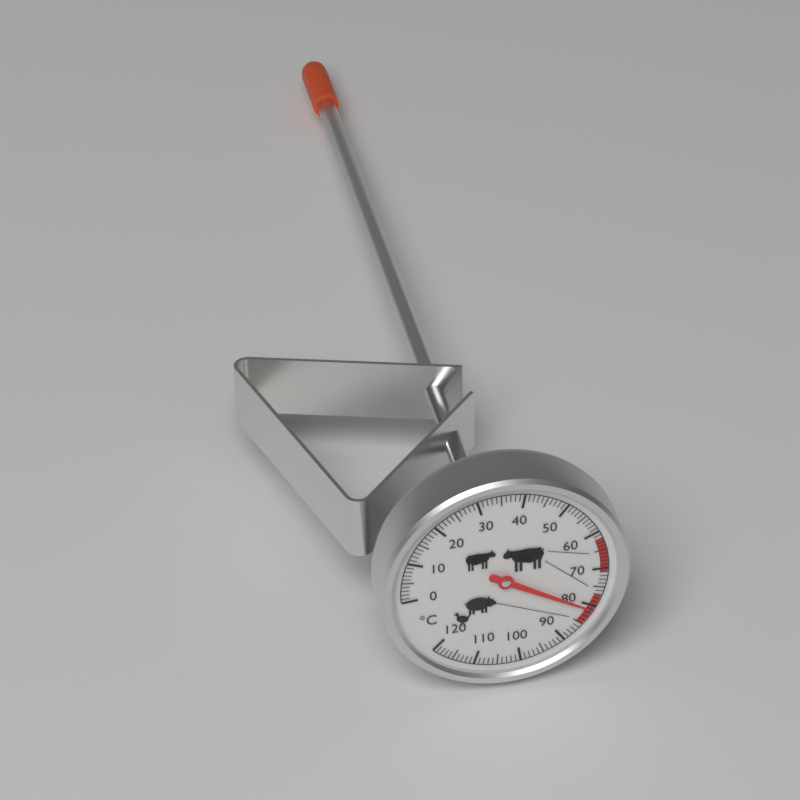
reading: 81 °C
